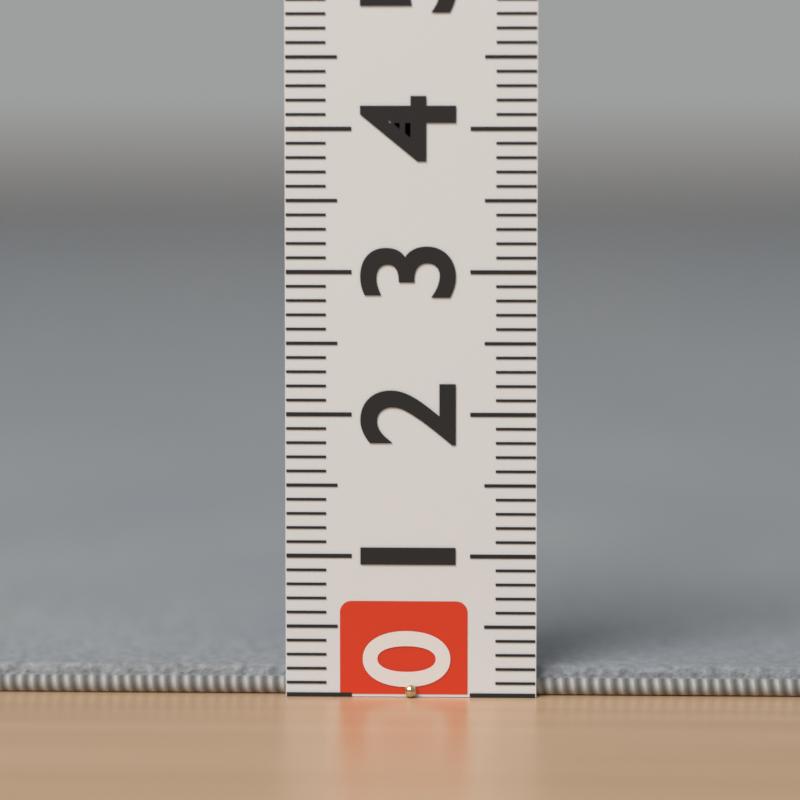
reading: 0.2 (no unit)
